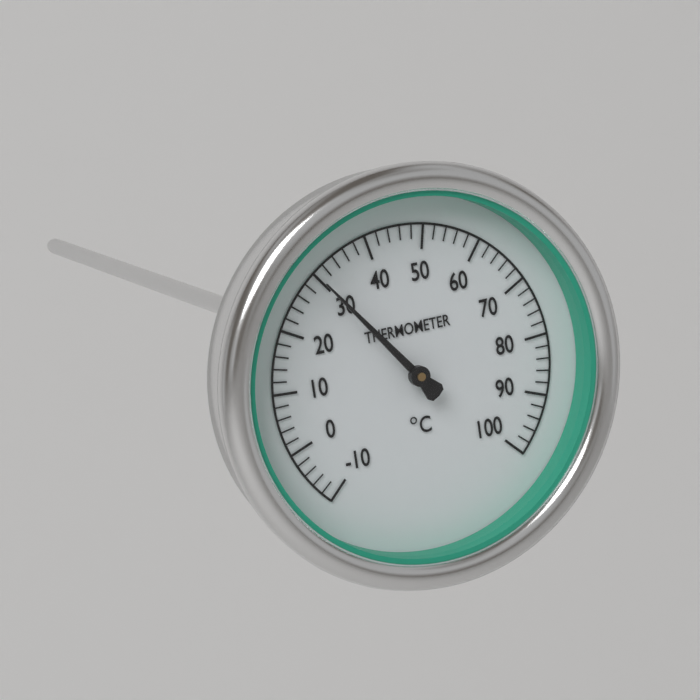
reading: 30 °C
